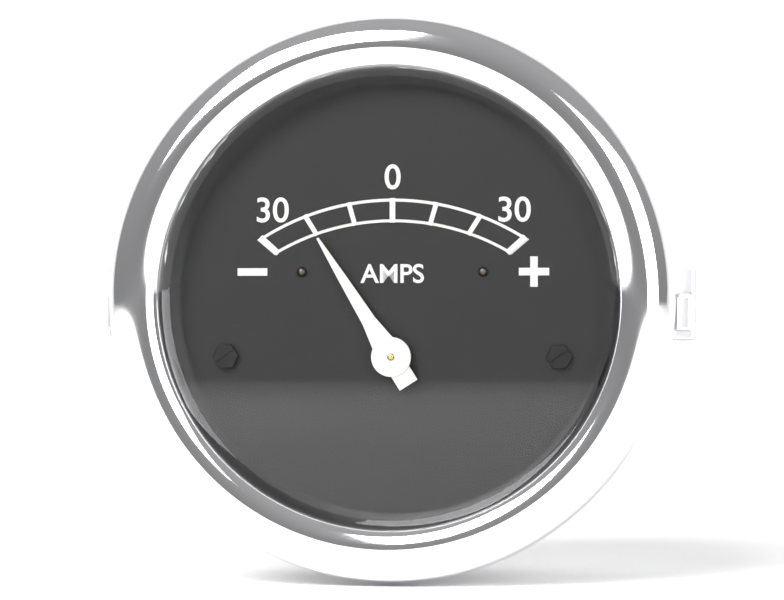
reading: -20 AMPS
